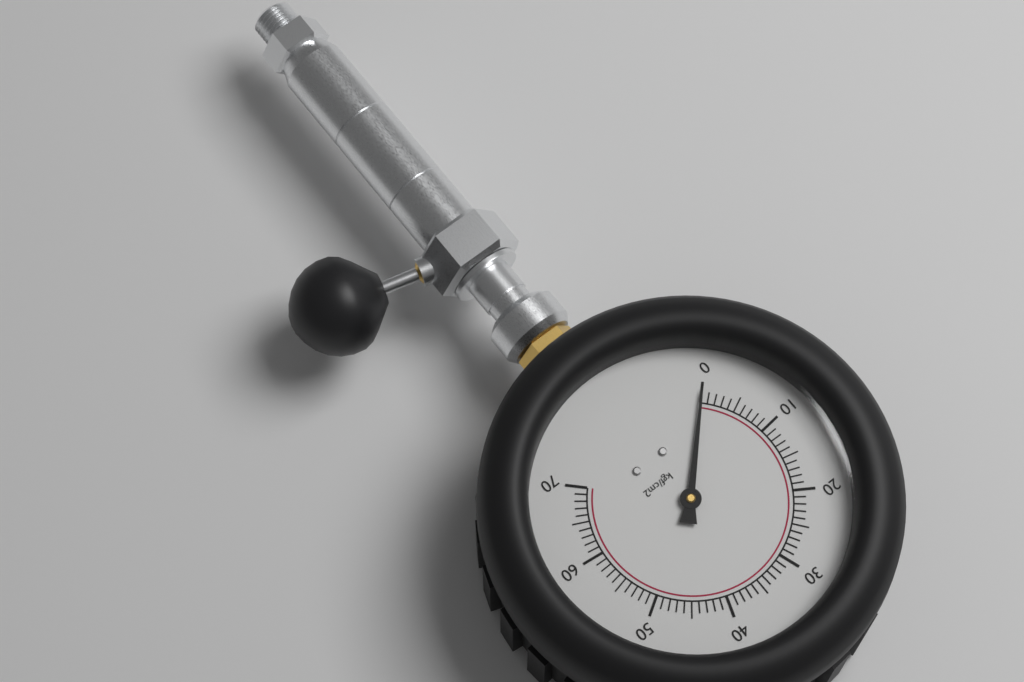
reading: 0 kgf/cm²
